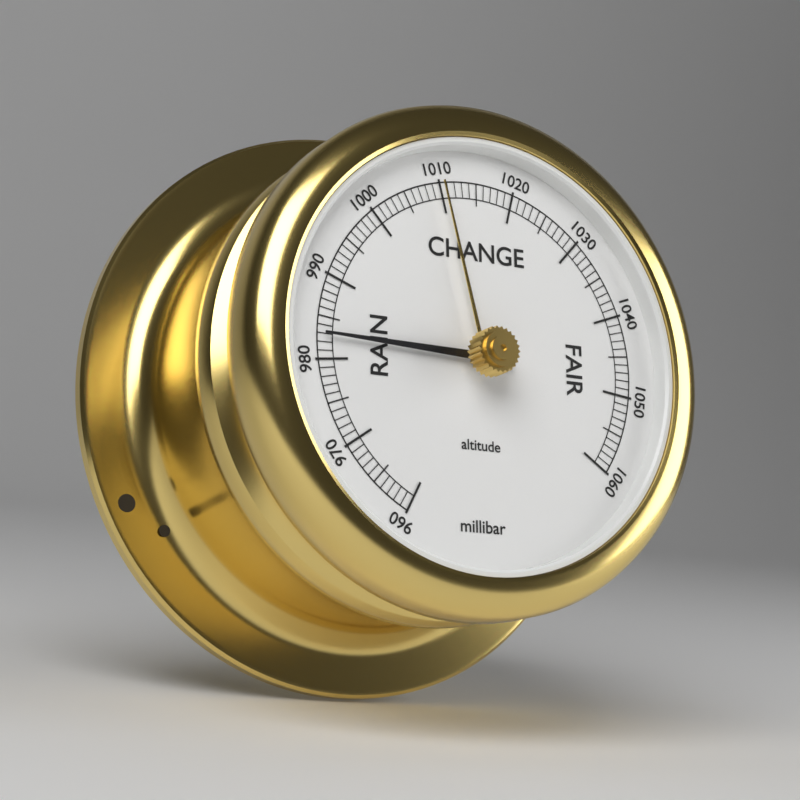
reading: 983 millibar
